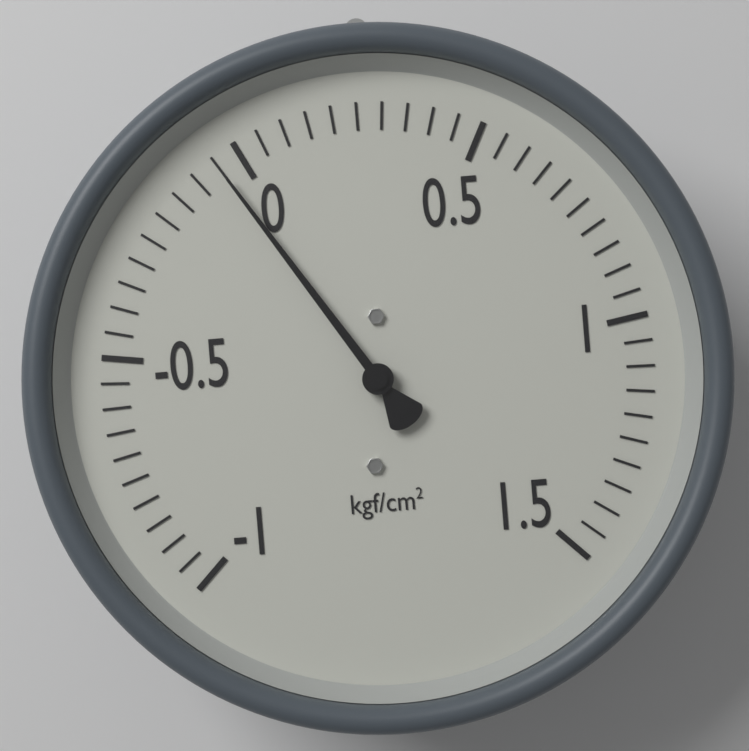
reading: -0.05 kgf/cm²
